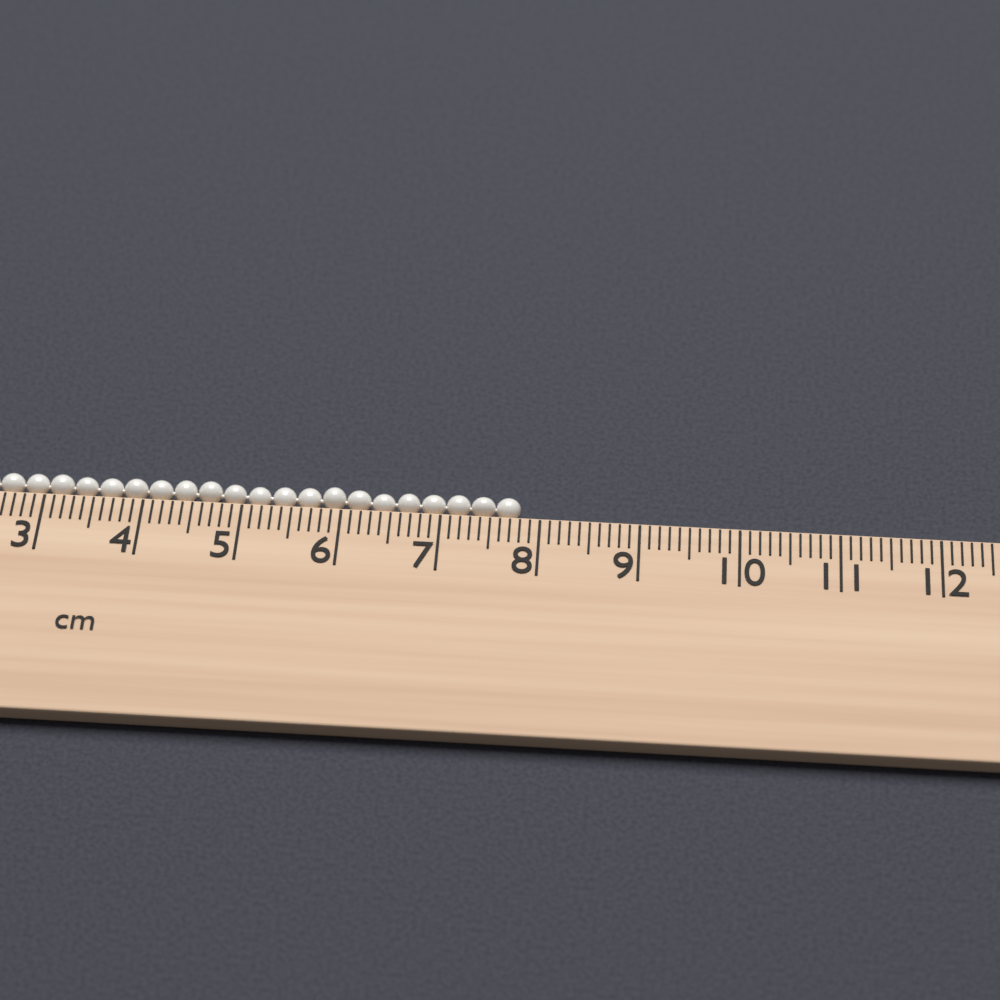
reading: 7.8 cm
